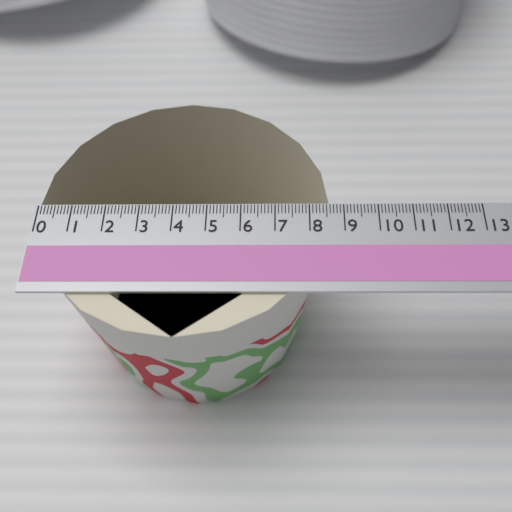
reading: 8.6 (no unit)
